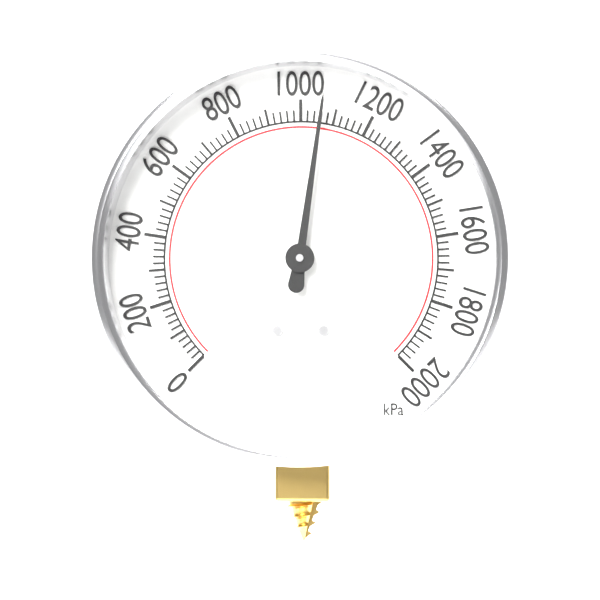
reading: 1060 kPa
